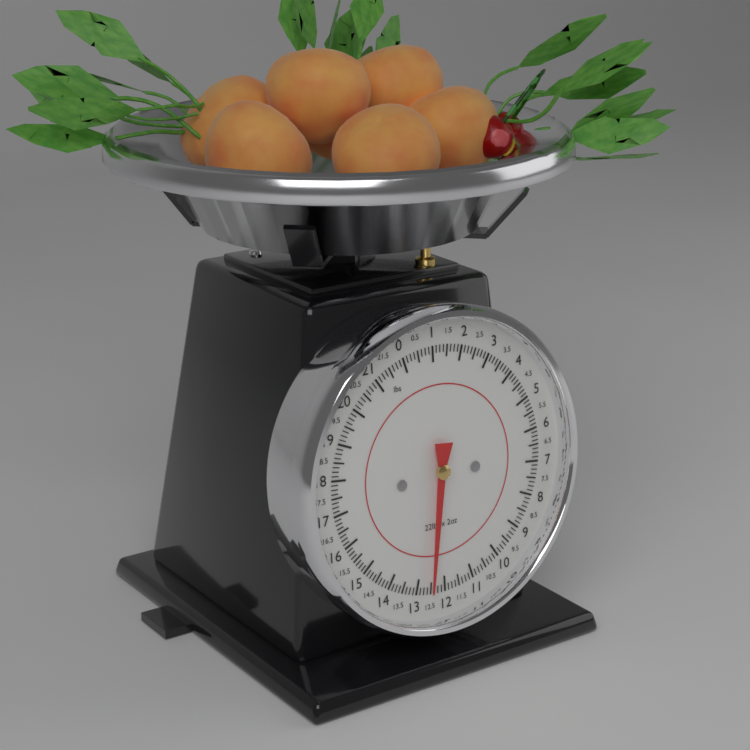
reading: 12.500 lbs
